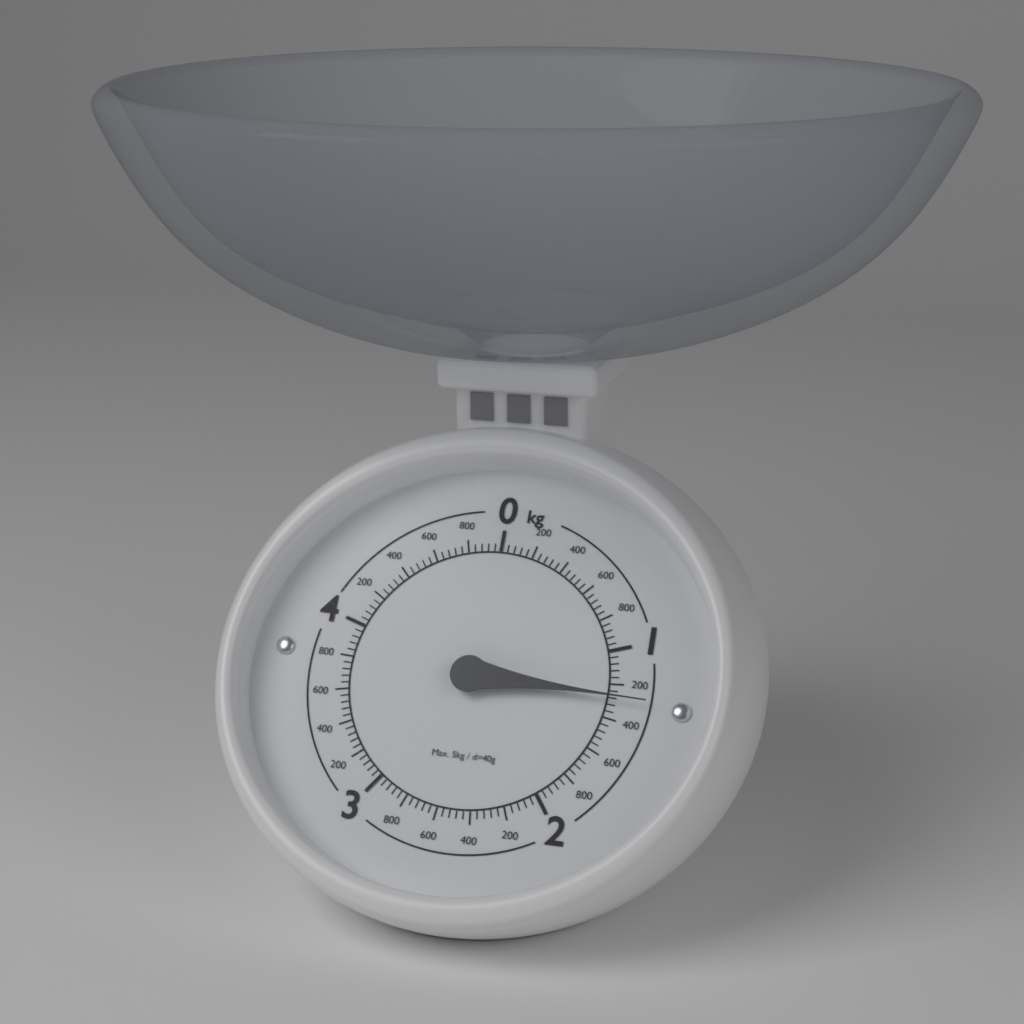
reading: 1.28 kg
